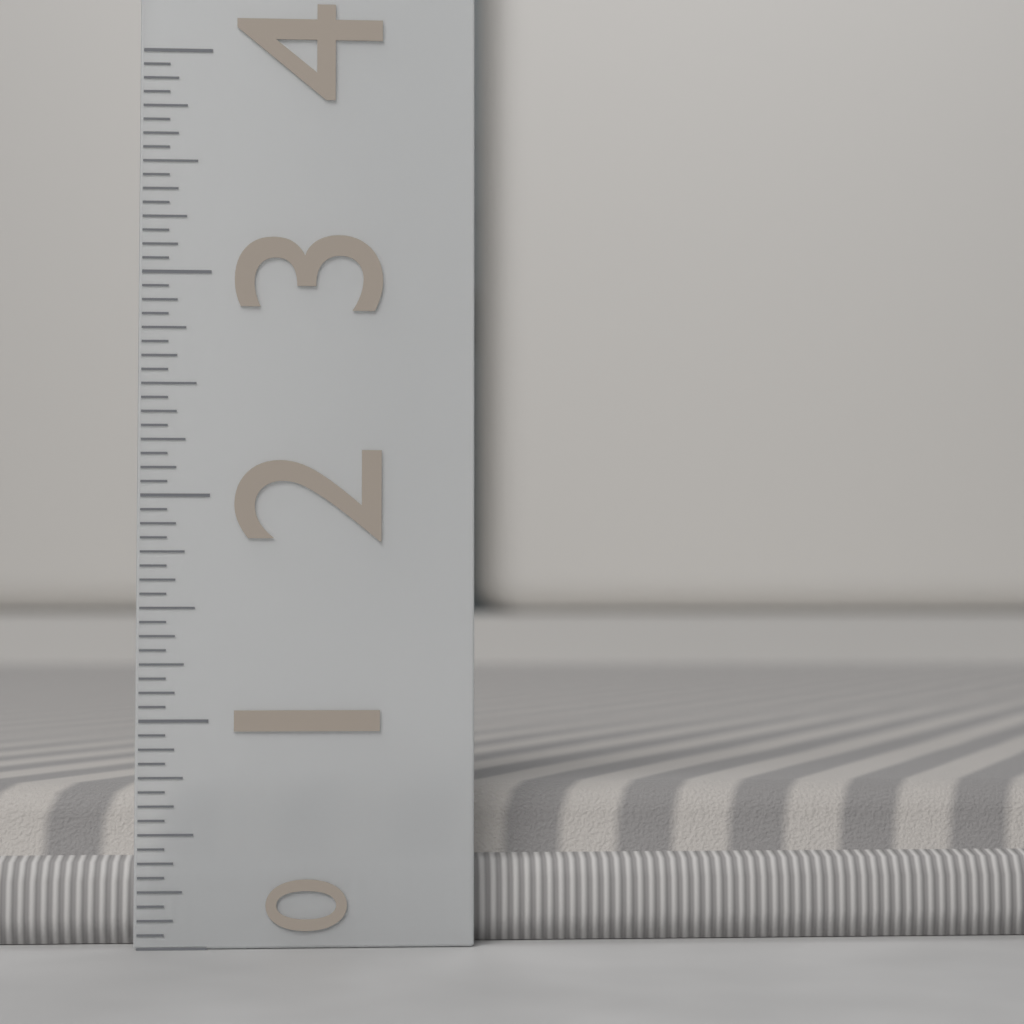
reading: 0.6875 (no unit)
